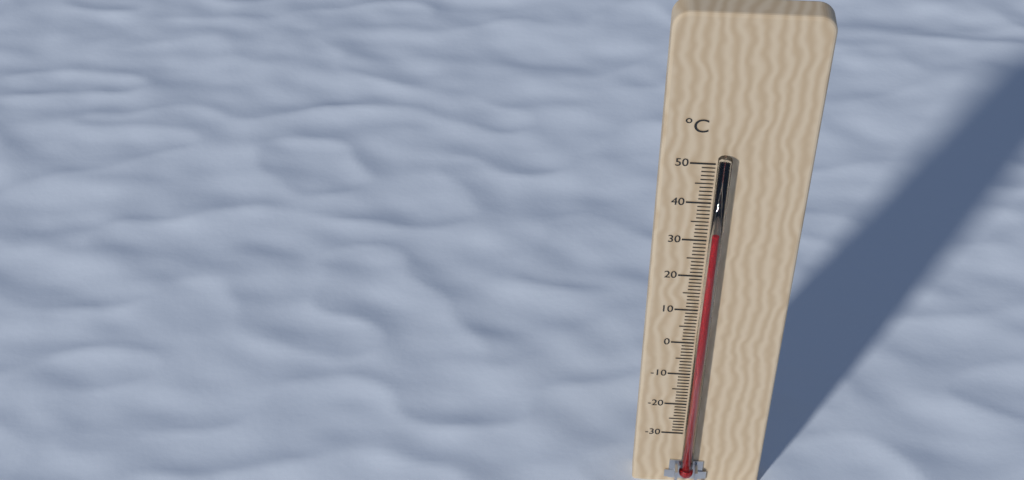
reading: 33 °C
